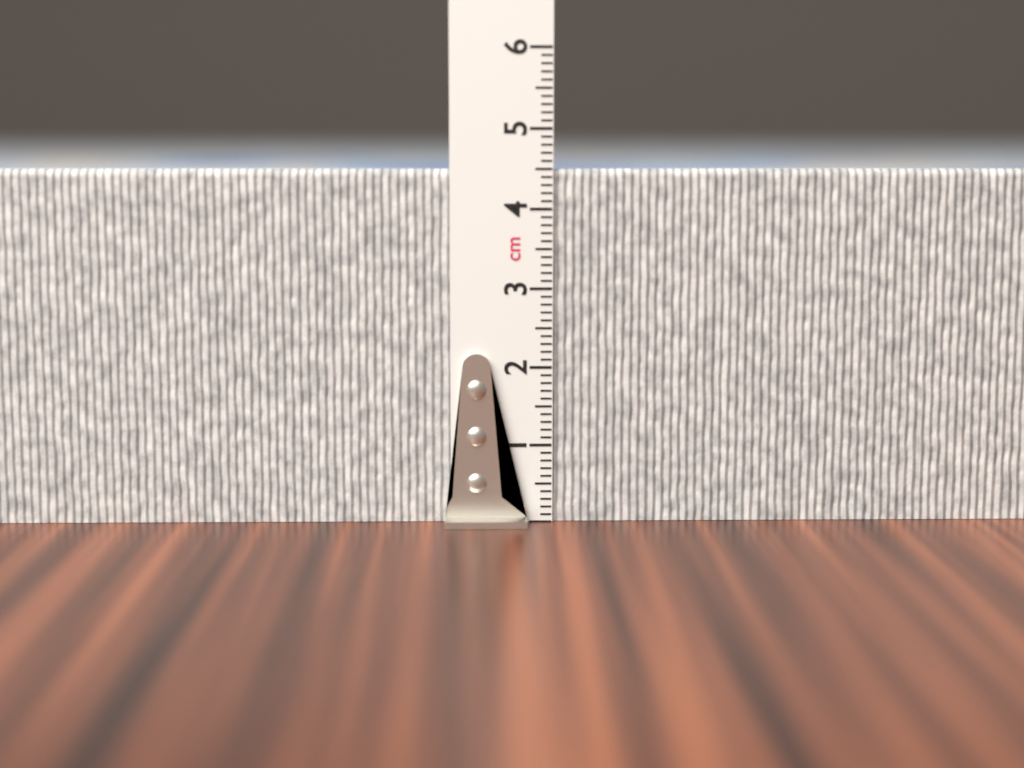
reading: 4.5 cm
